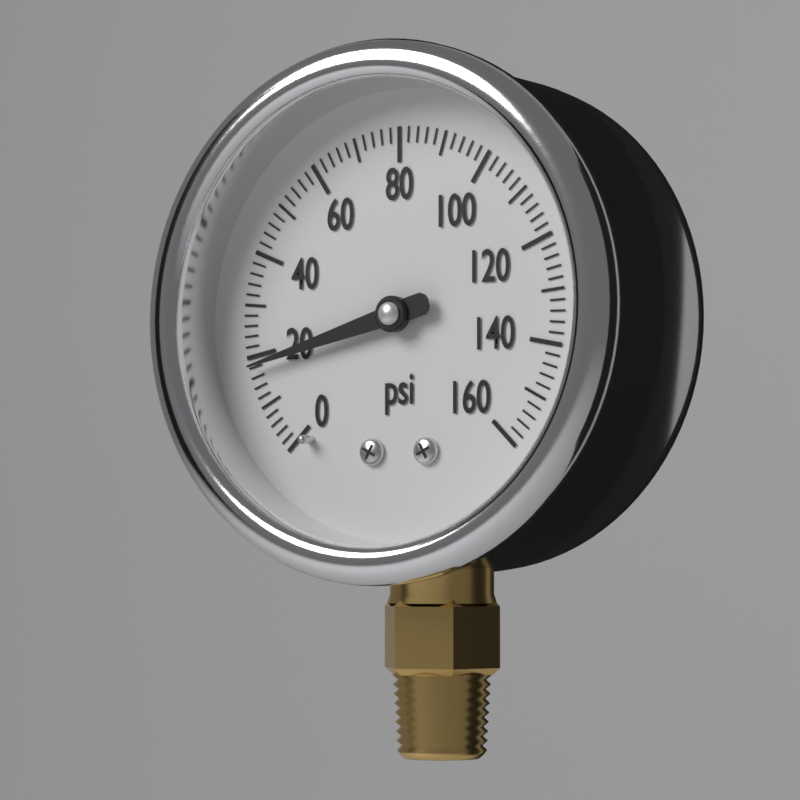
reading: 18 psi
